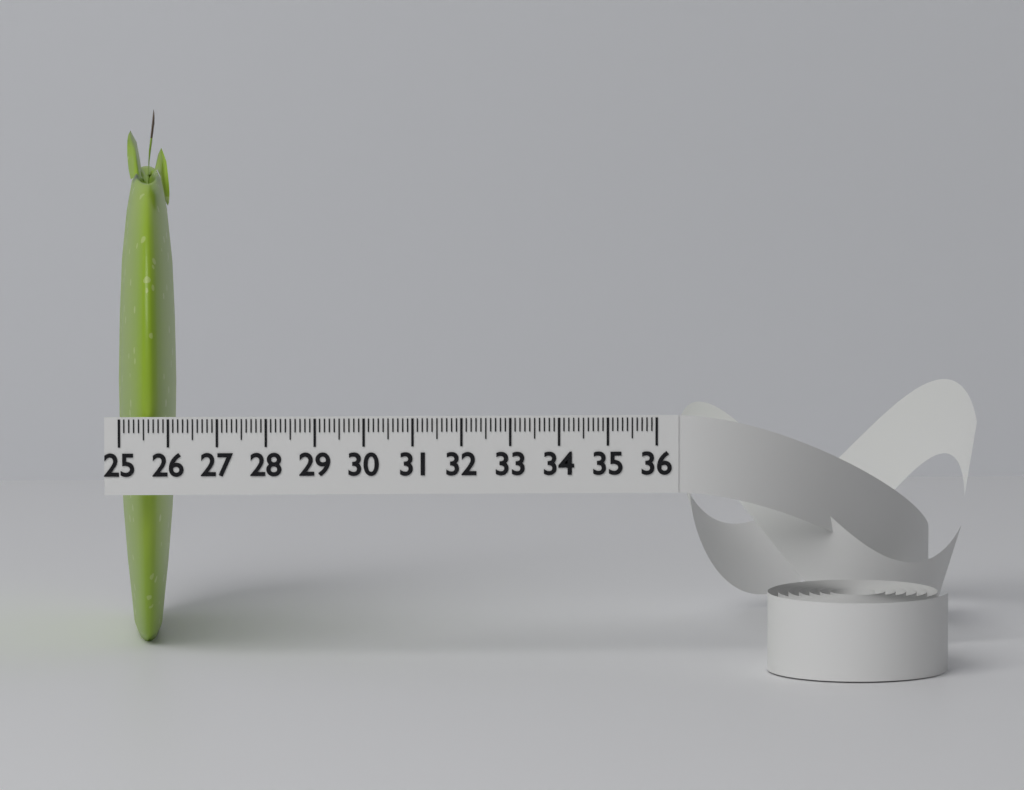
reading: 26.2 (no unit)
